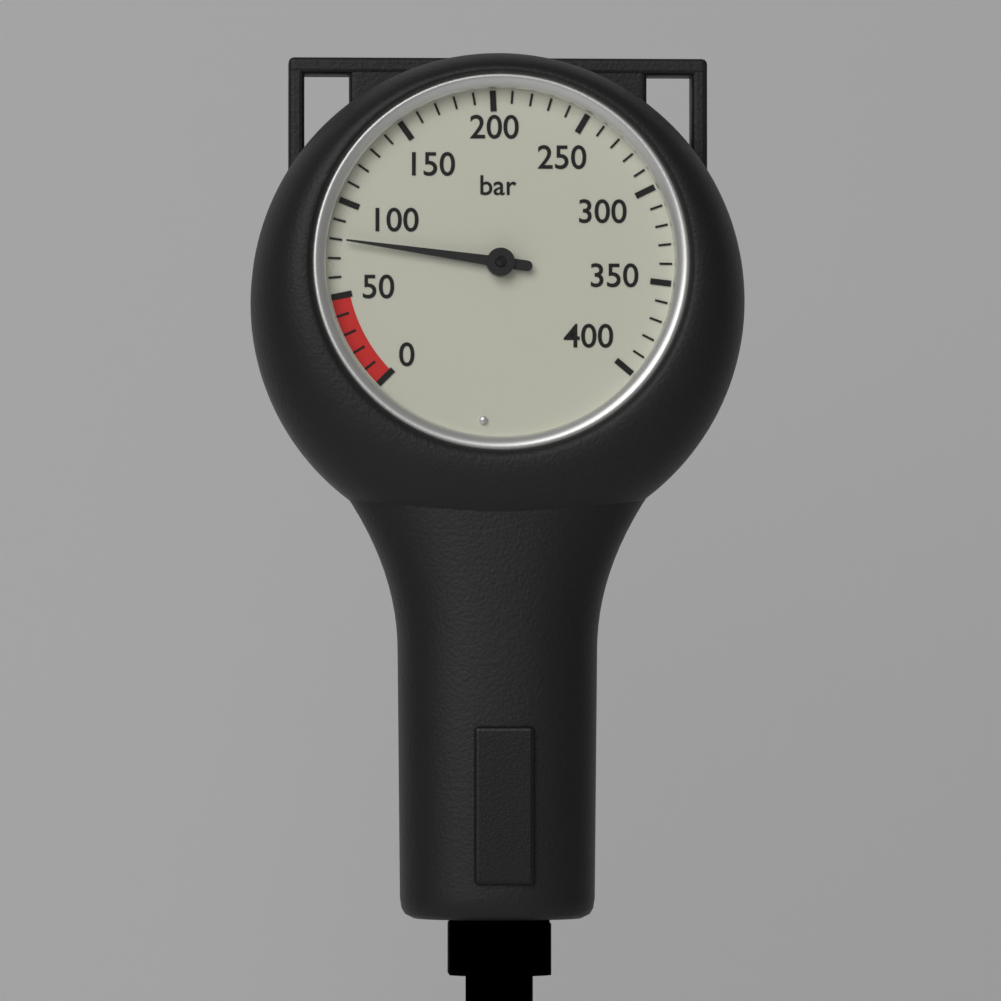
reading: 80 bar
